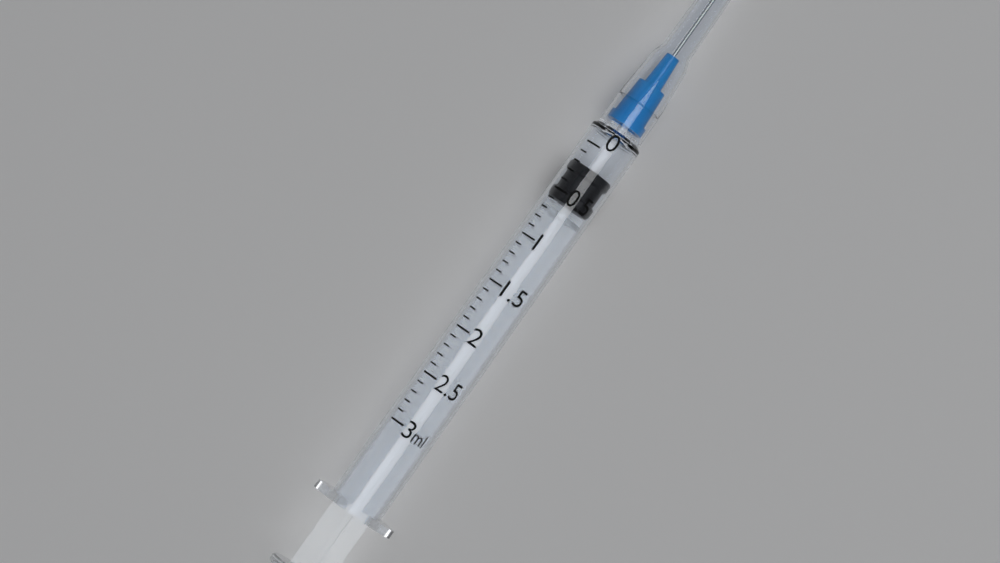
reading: 0.2 ml
